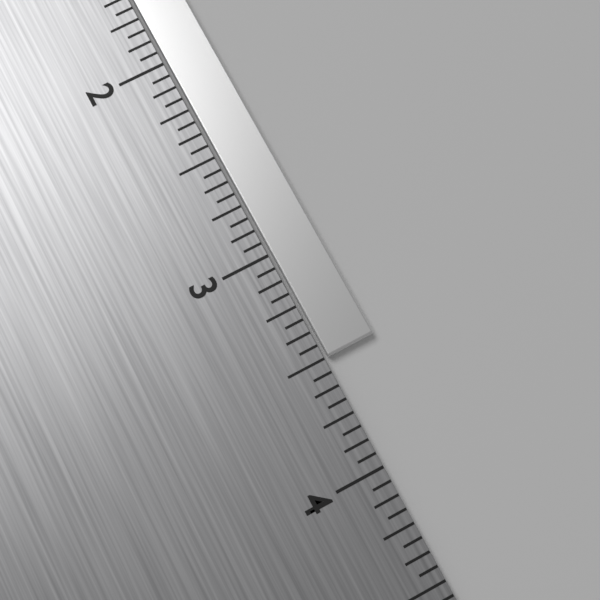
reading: 3.5000 in
